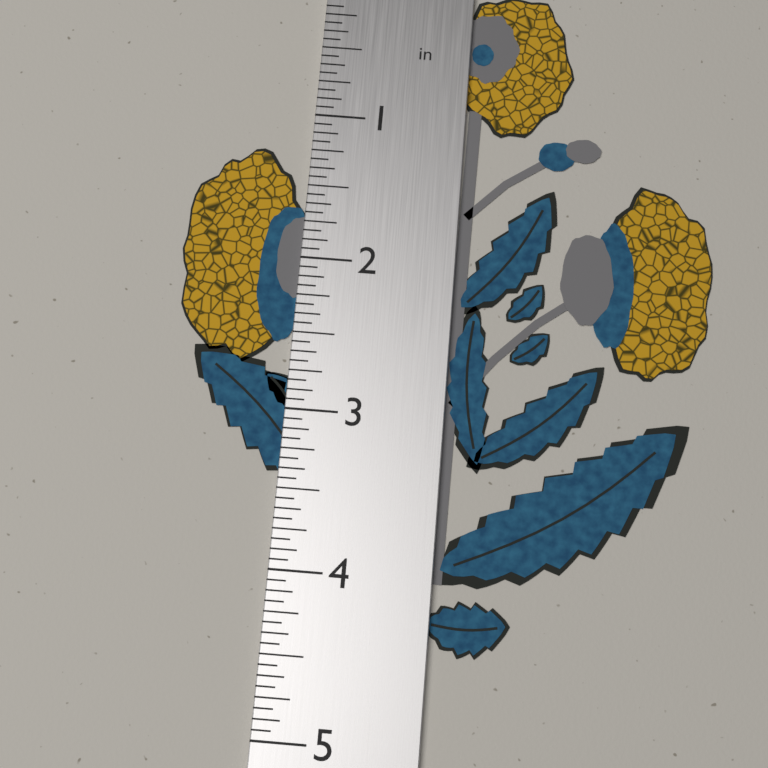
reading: 4.4375 in
